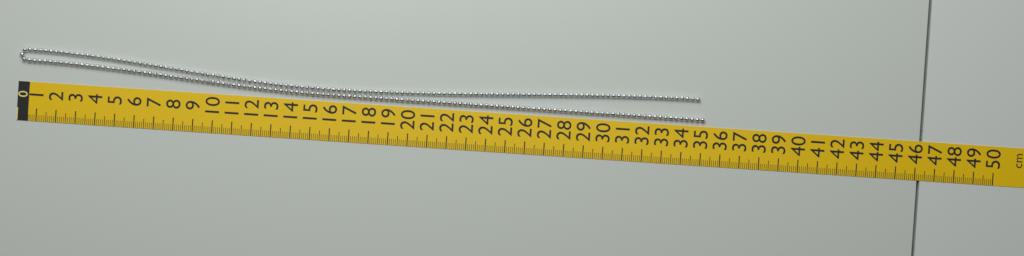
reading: 35.1 cm
